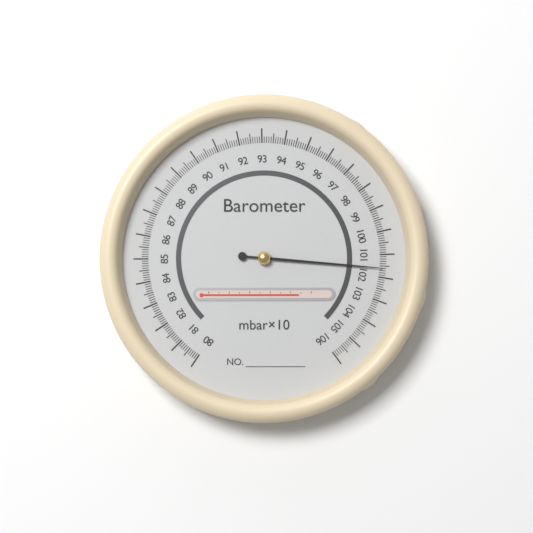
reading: 101.6 mbar×10
